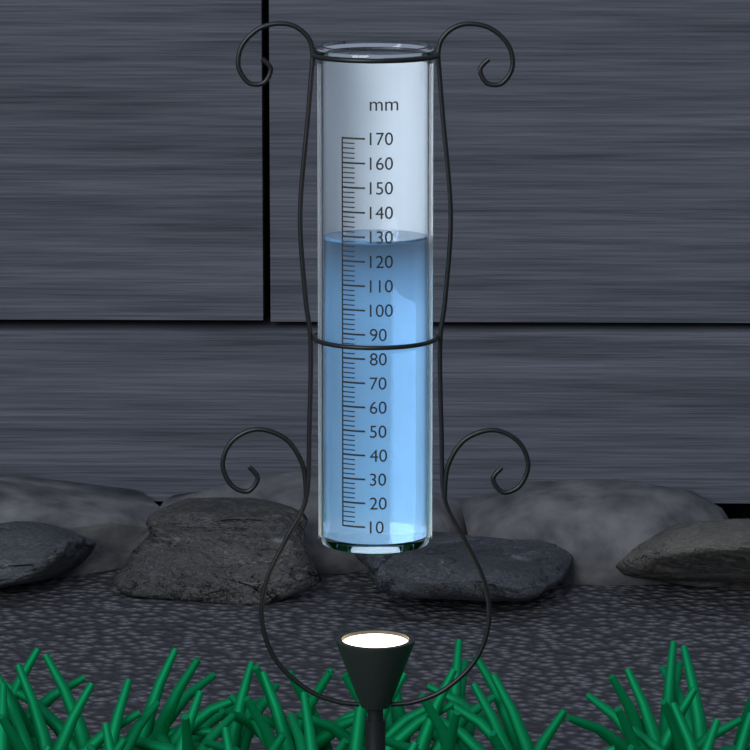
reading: 128 mm
